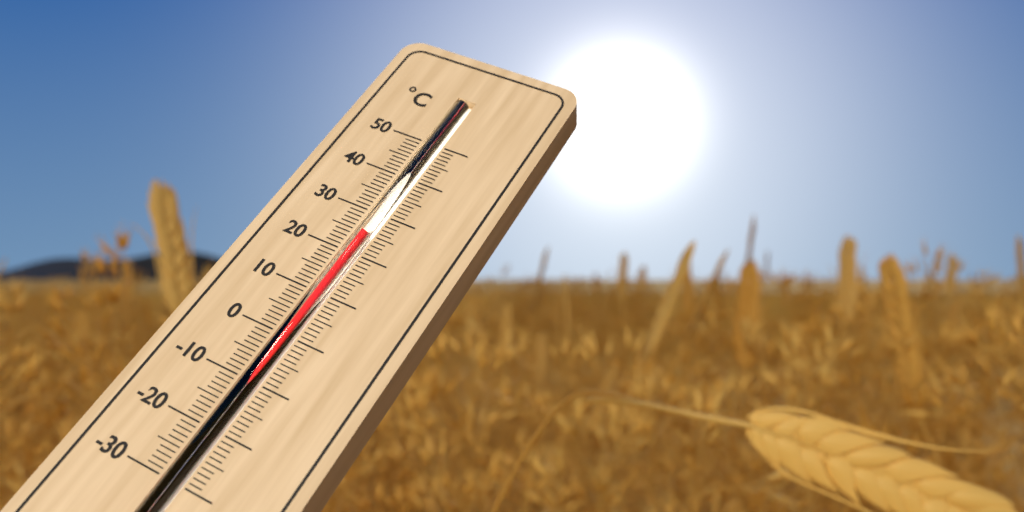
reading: 25 °C
